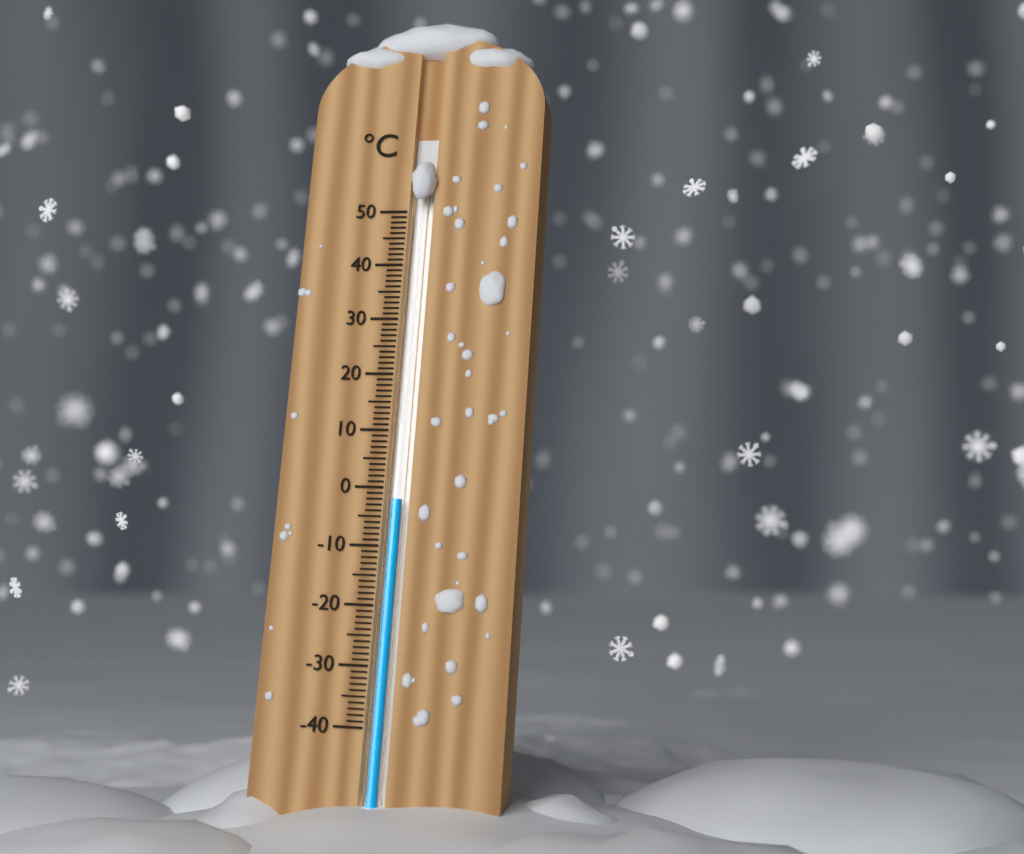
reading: -2 °C
